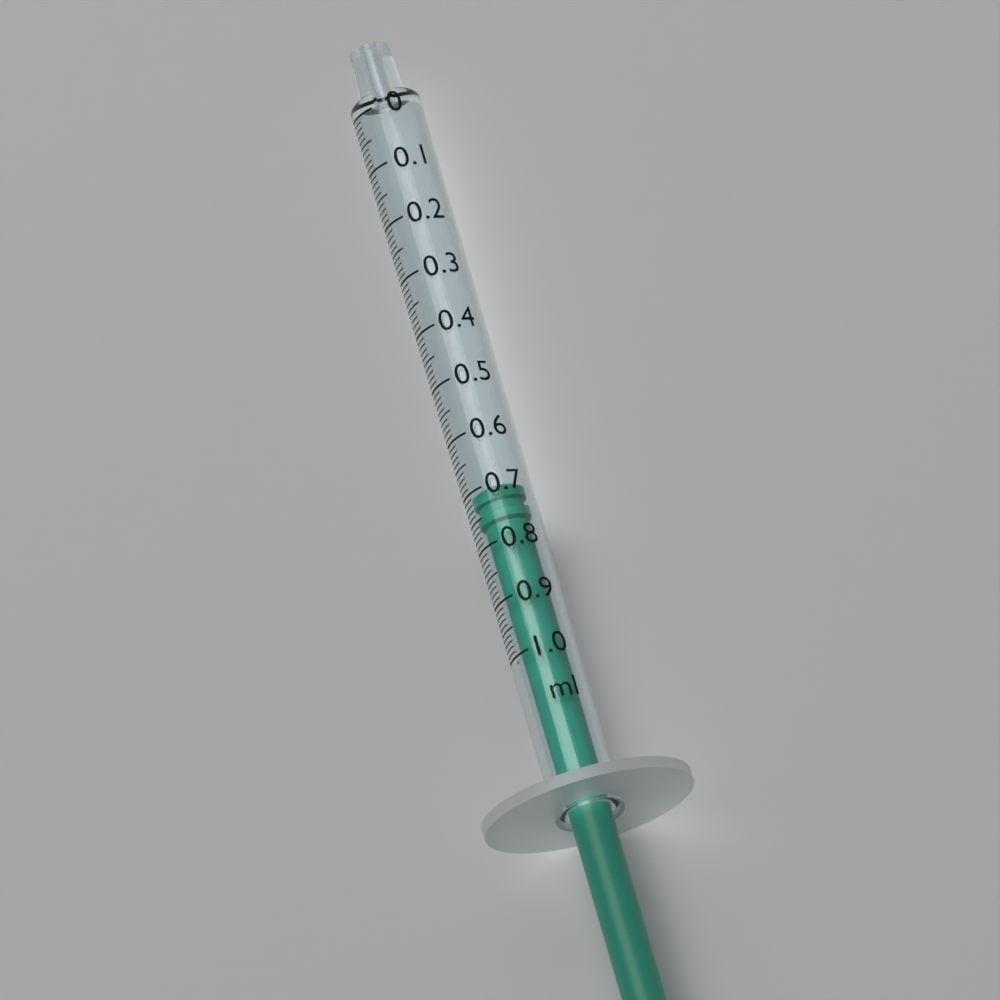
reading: 0.70 ml
